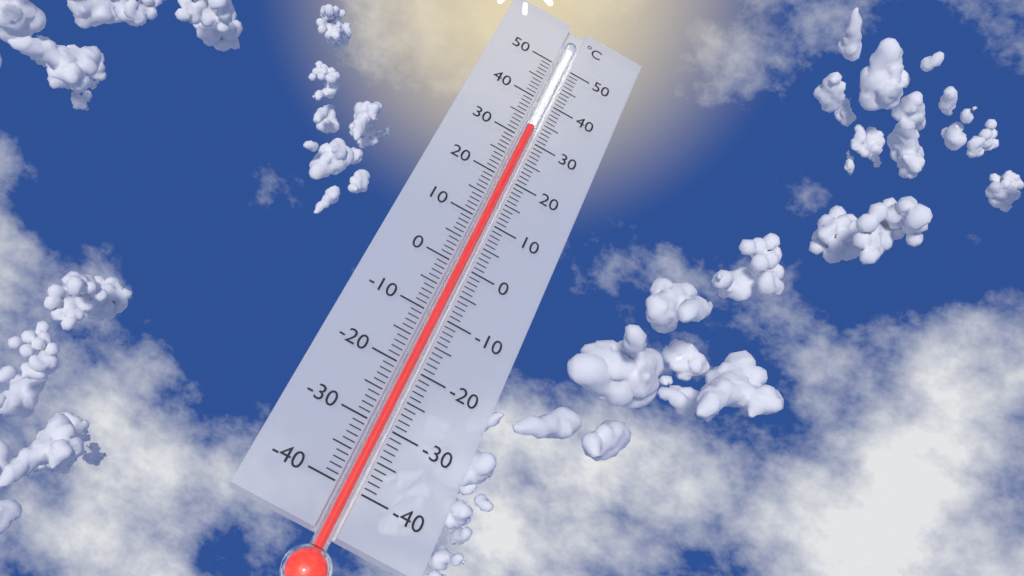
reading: 33 °C
